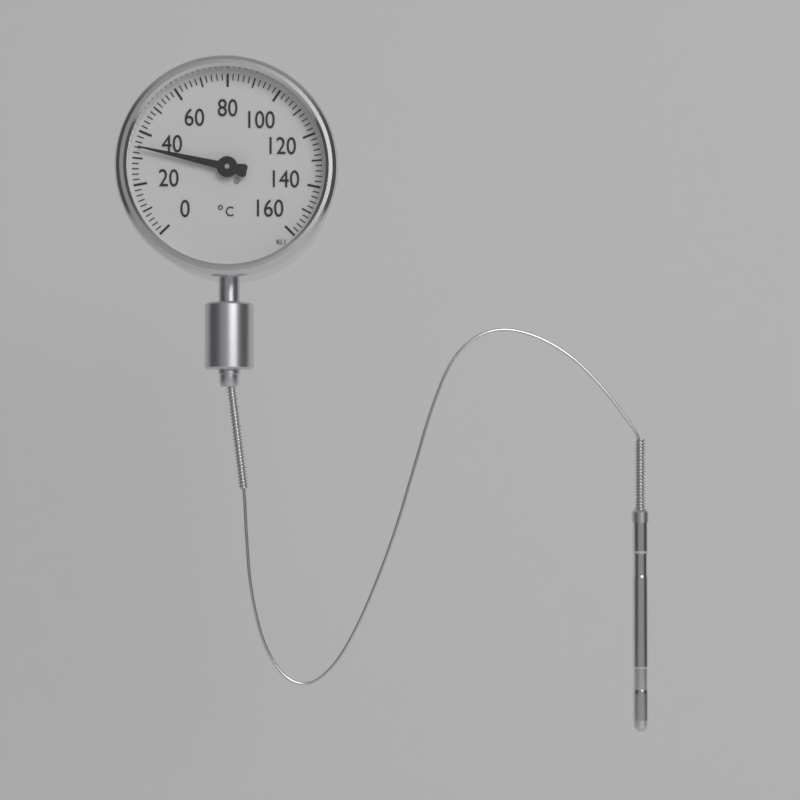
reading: 34 °C
